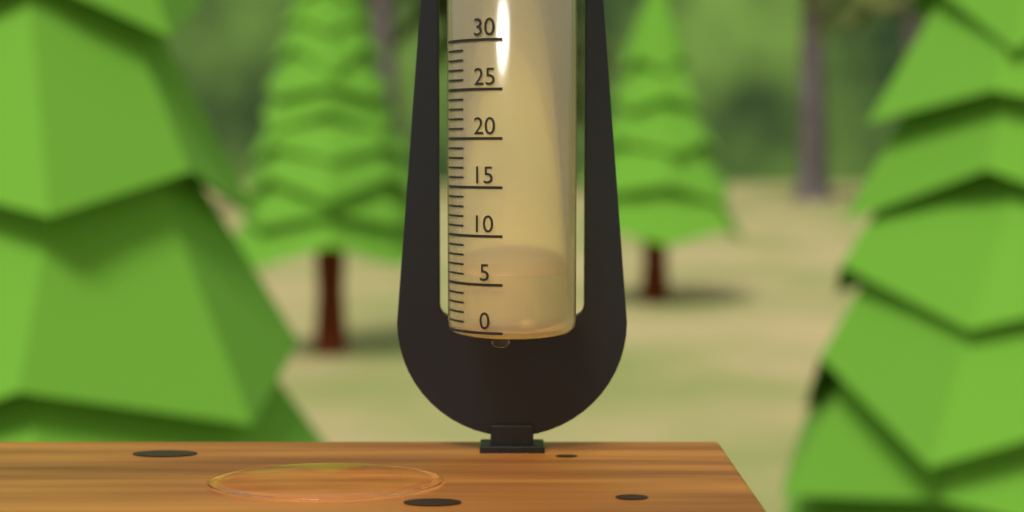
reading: 6 (no unit)
